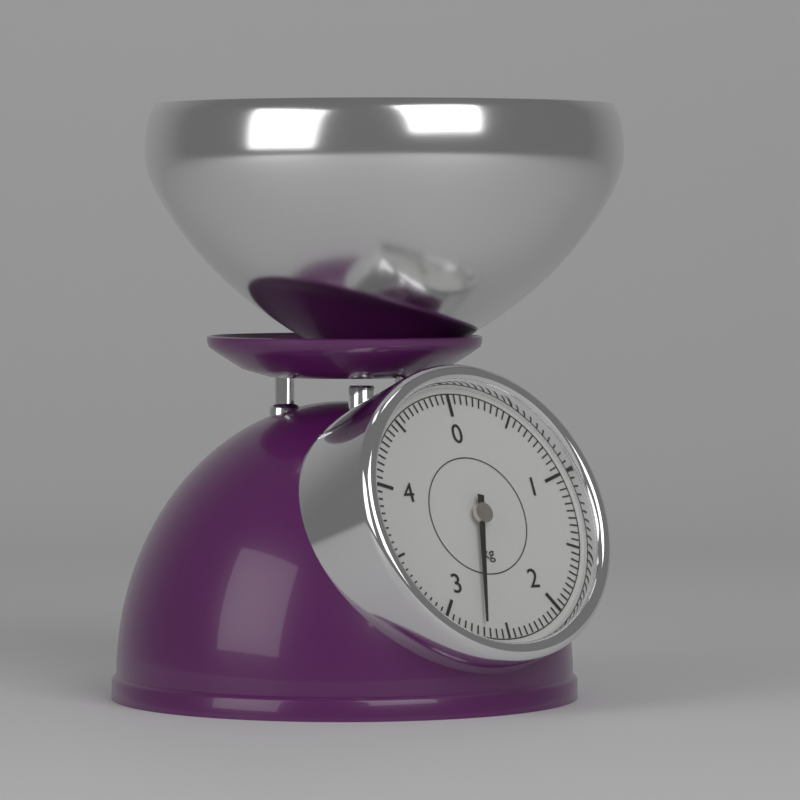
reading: 2.70 kg
